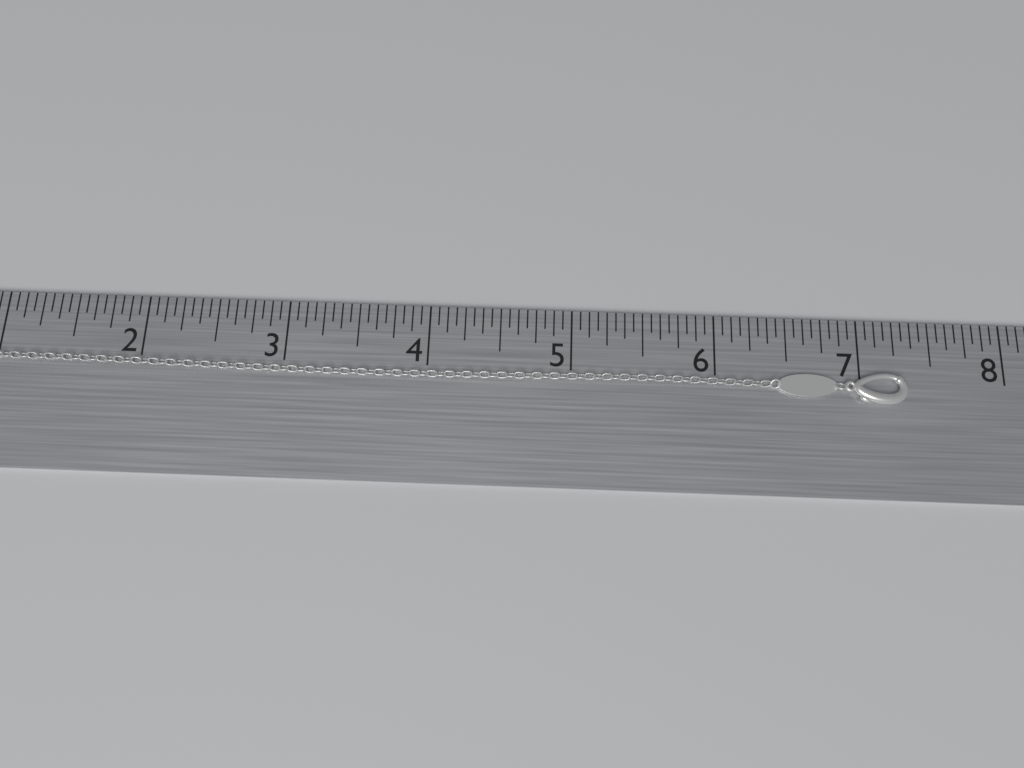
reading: 7.3125 in
